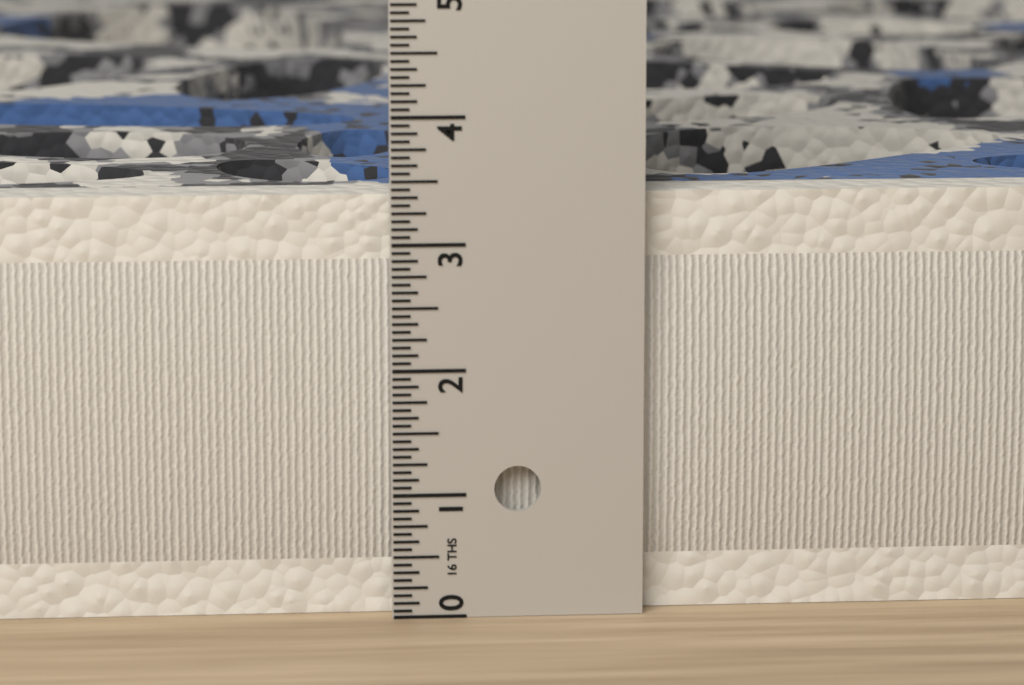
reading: 3.3750 in
